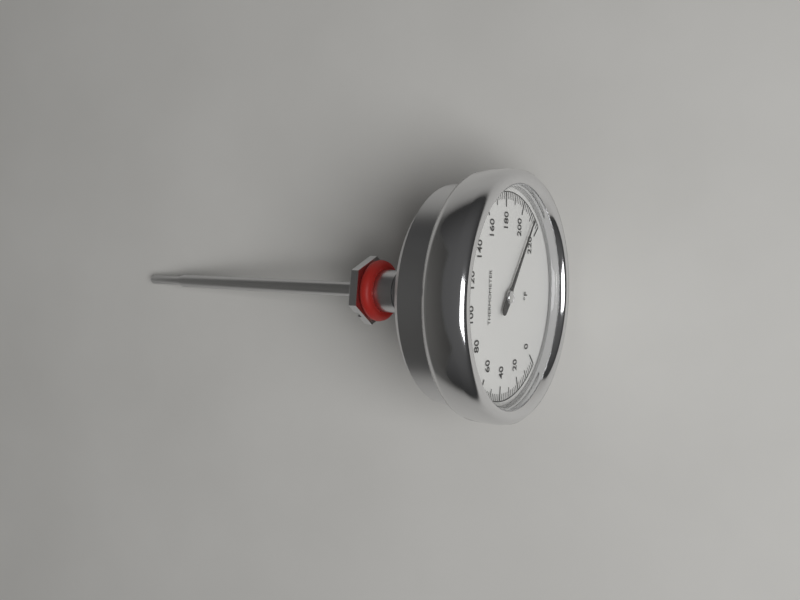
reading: 212 °F
